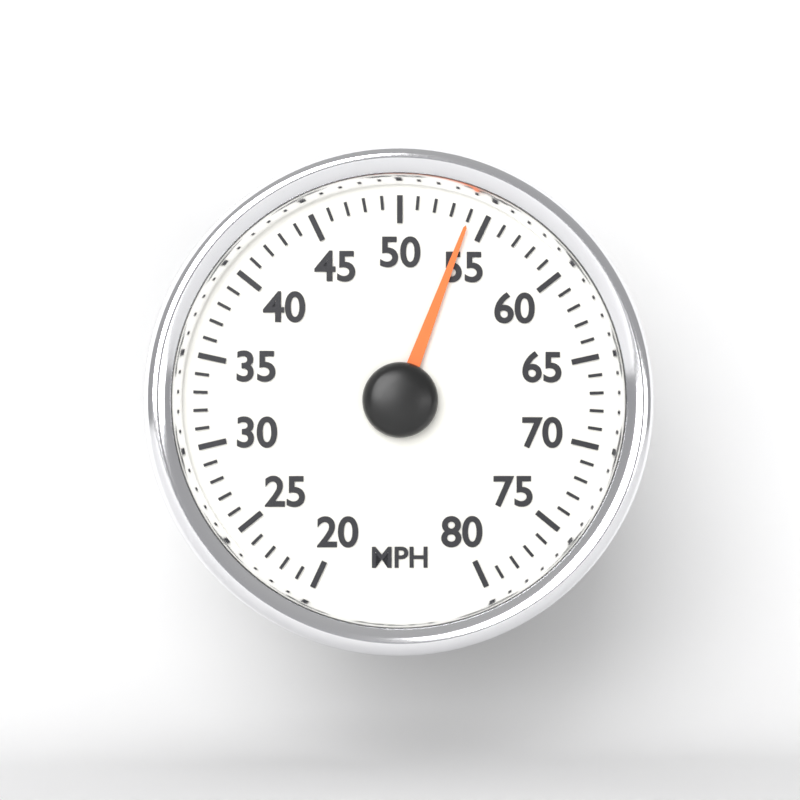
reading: 54 MPH
